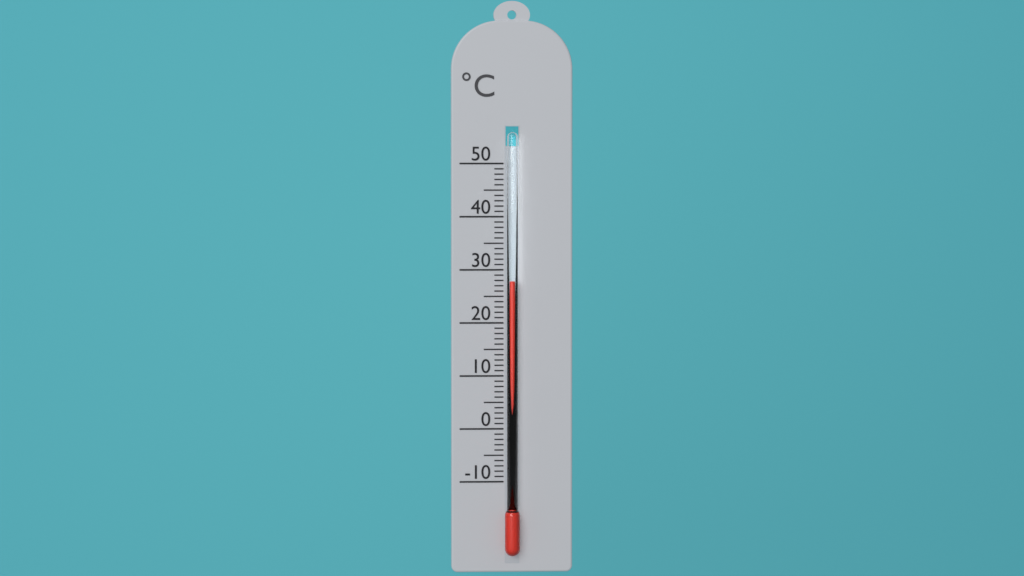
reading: 28 °C
